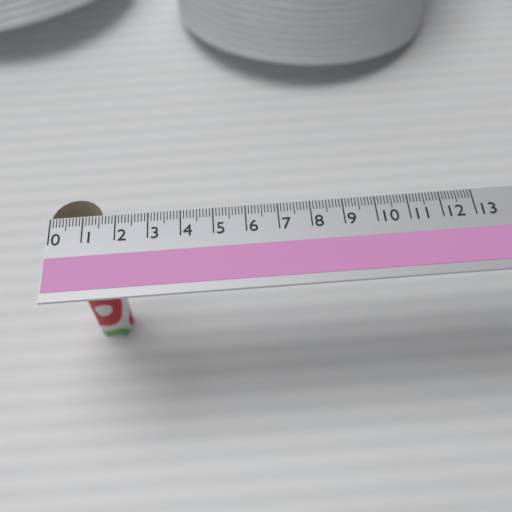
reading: 1.6 (no unit)
